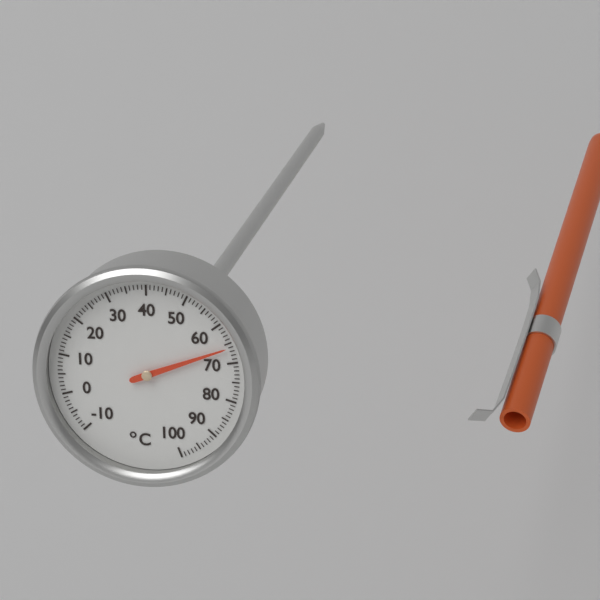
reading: 66 °C
